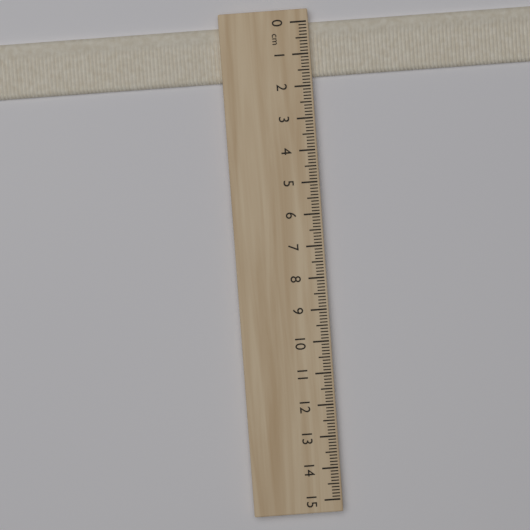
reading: 1.7 cm
